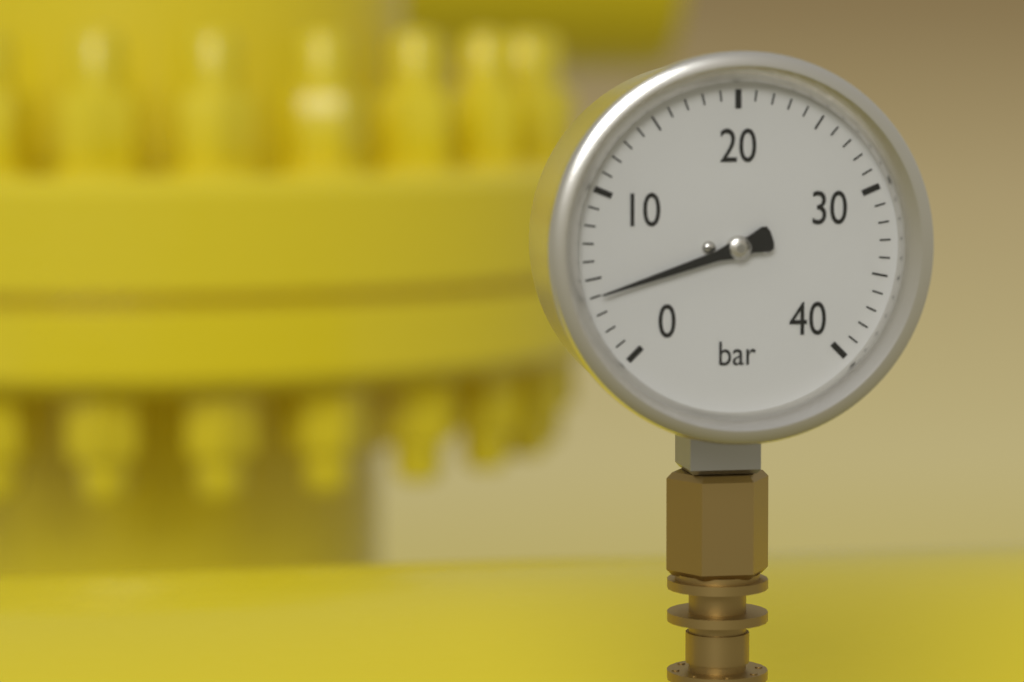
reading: 4 bar
